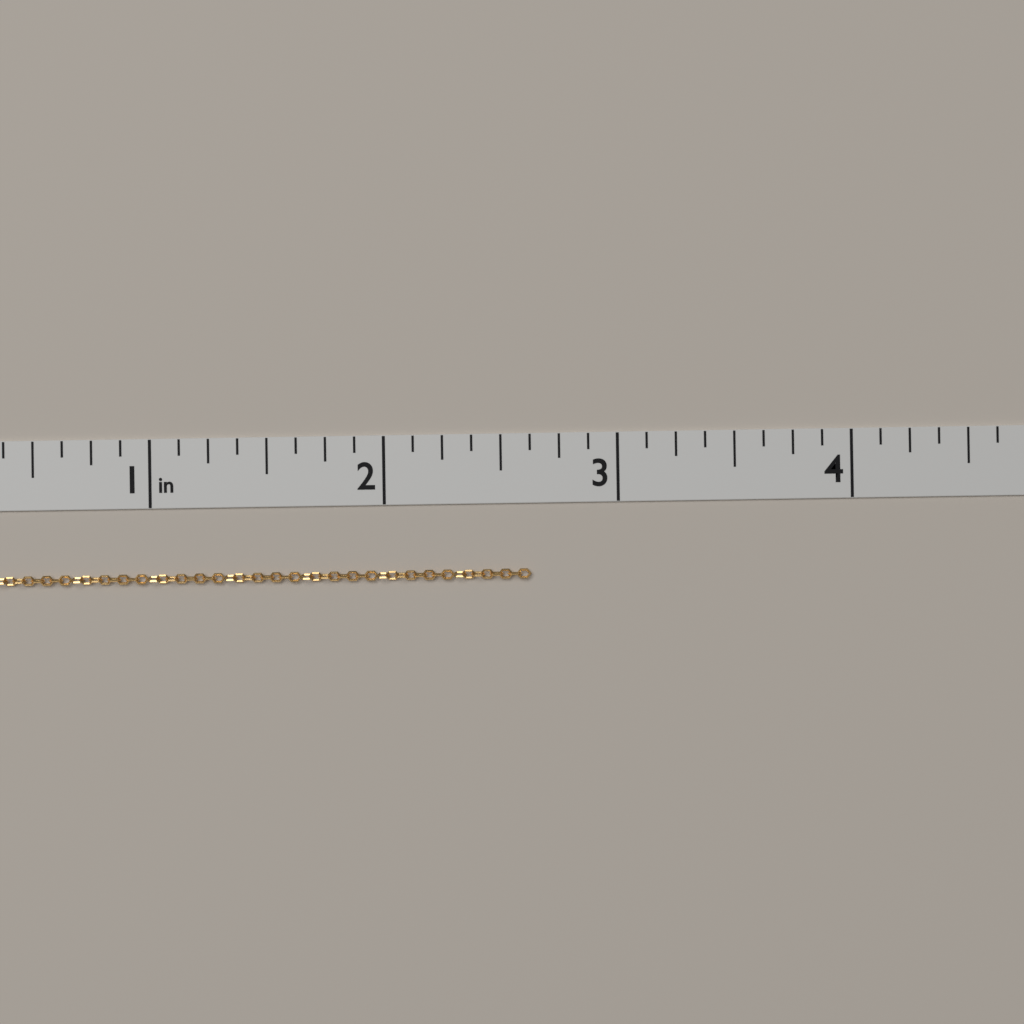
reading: 2.625 in
